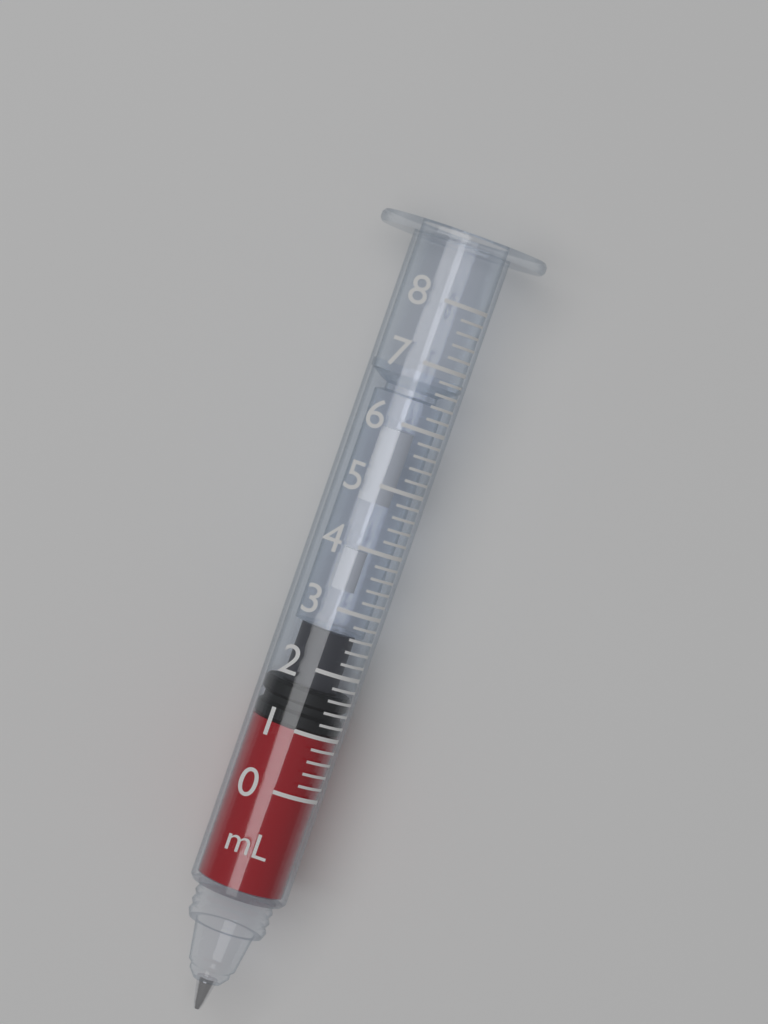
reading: 1.0 mL
